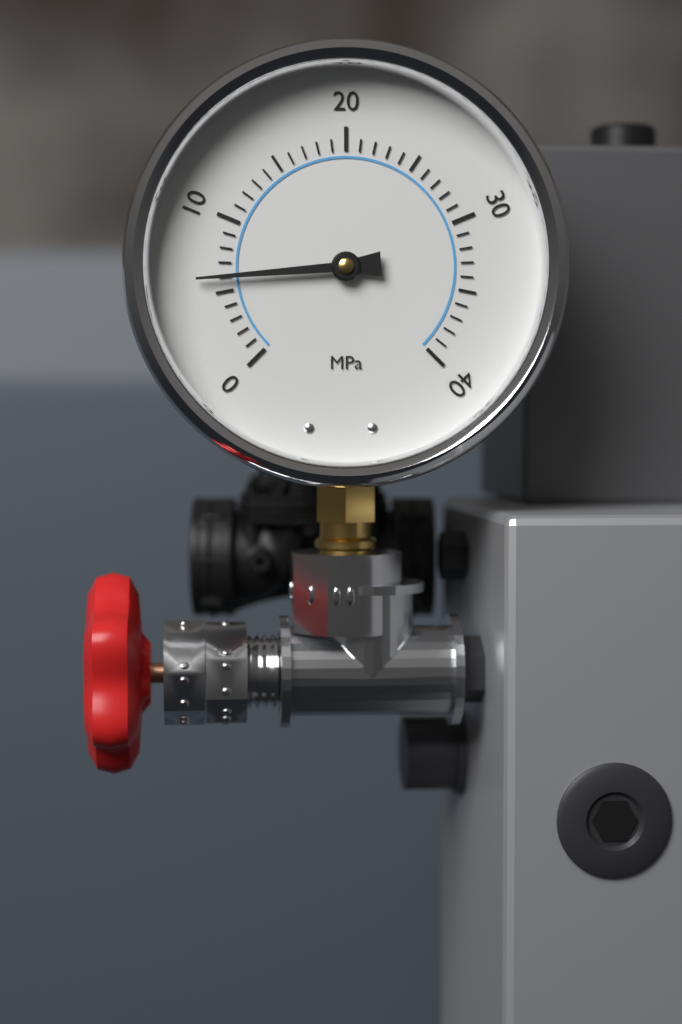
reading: 6 MPa
